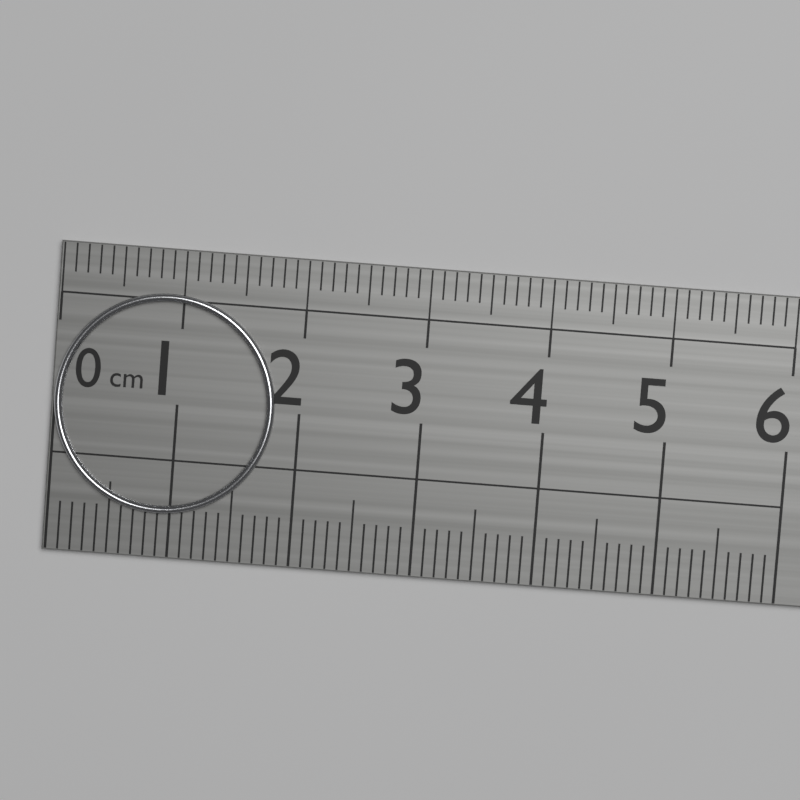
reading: 1.8 cm
